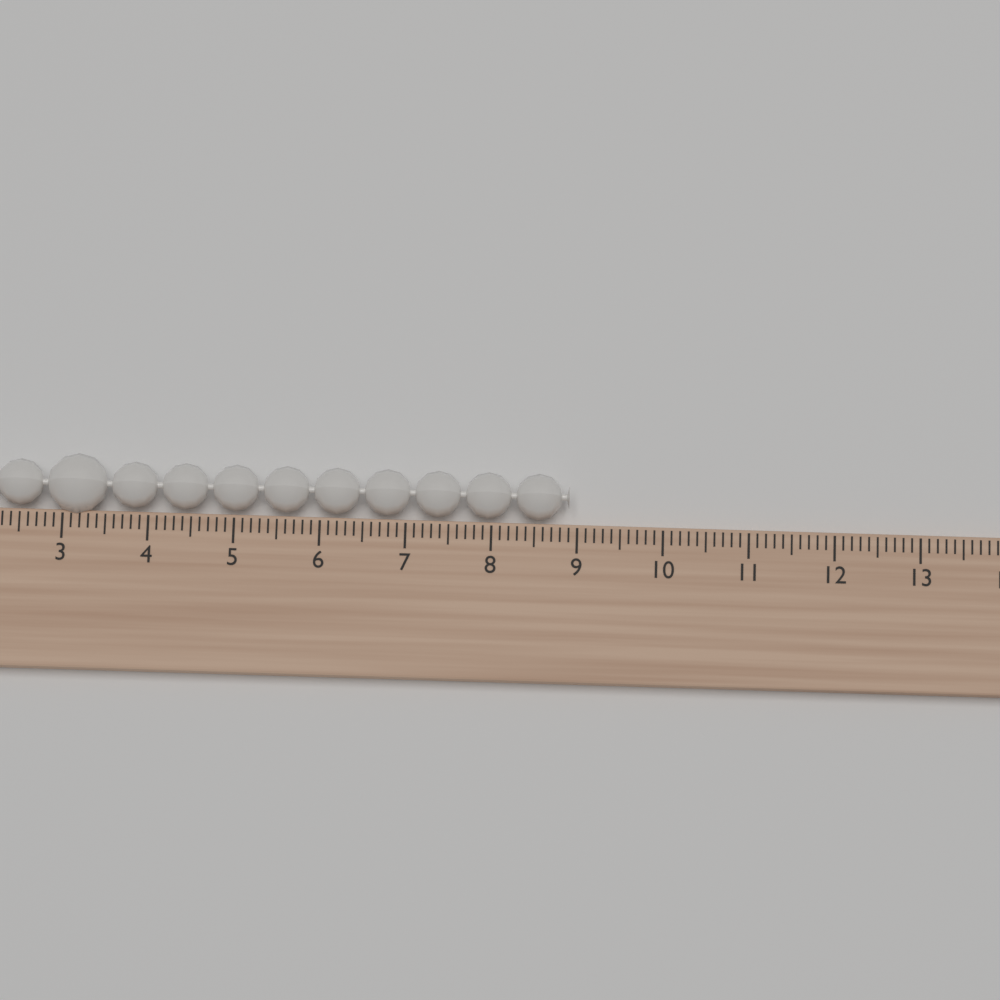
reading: 8.9 (no unit)
